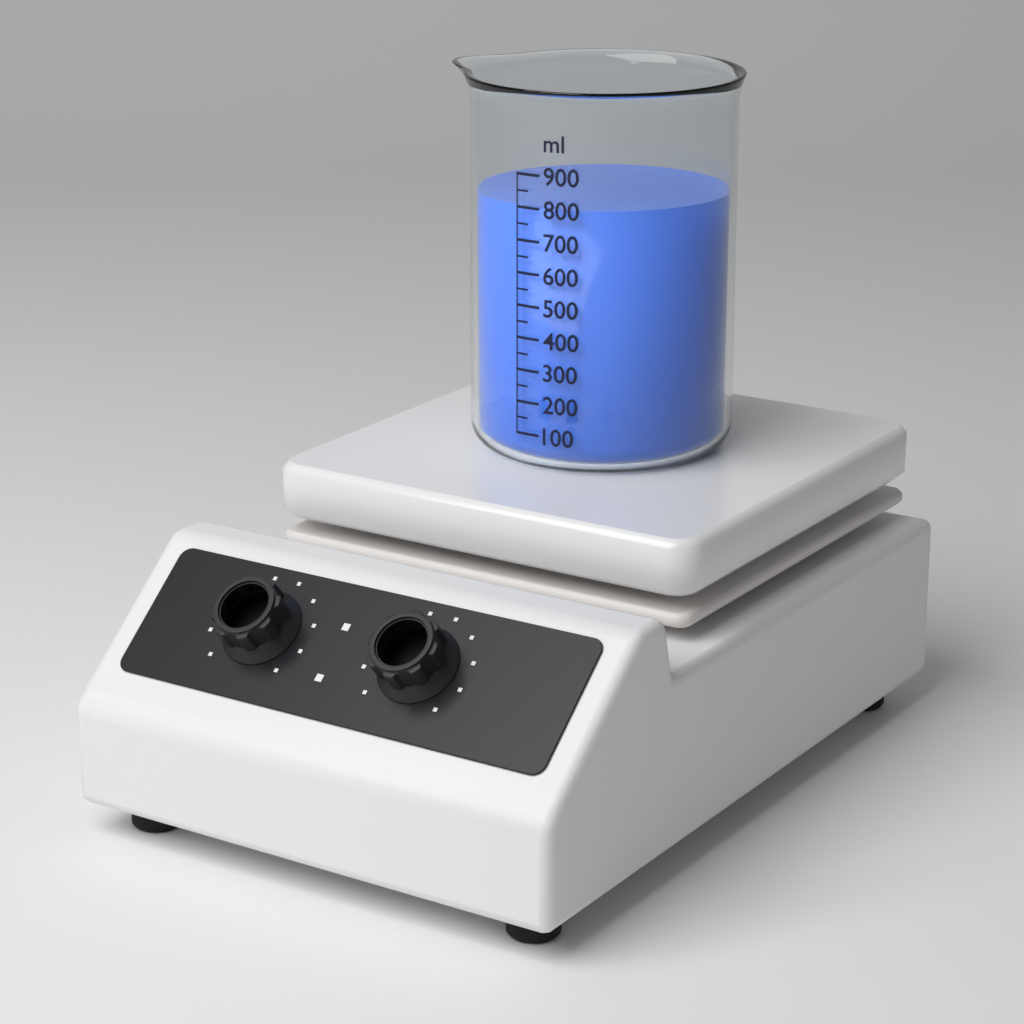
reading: 800 ml
